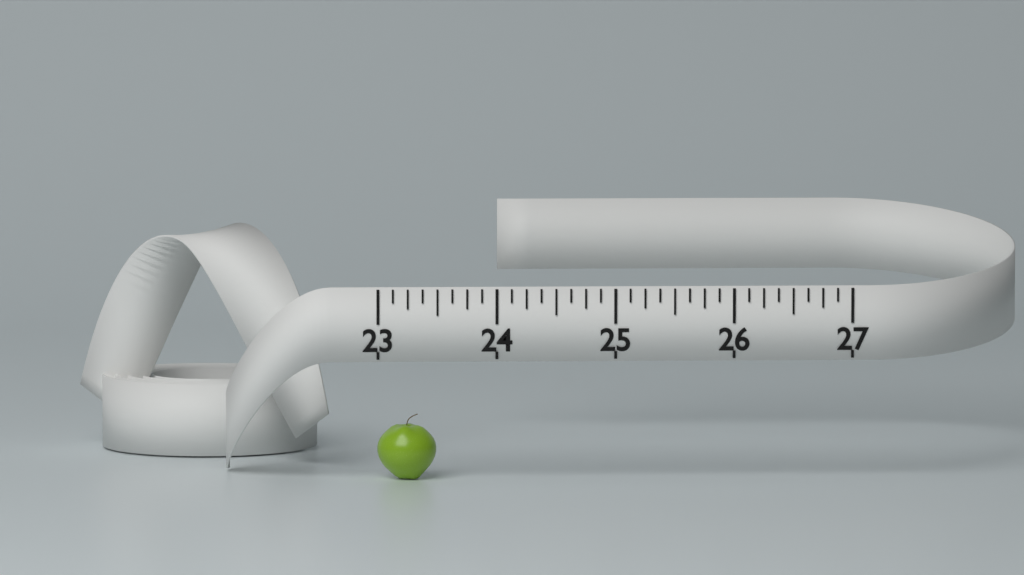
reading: 23.500 (no unit)
